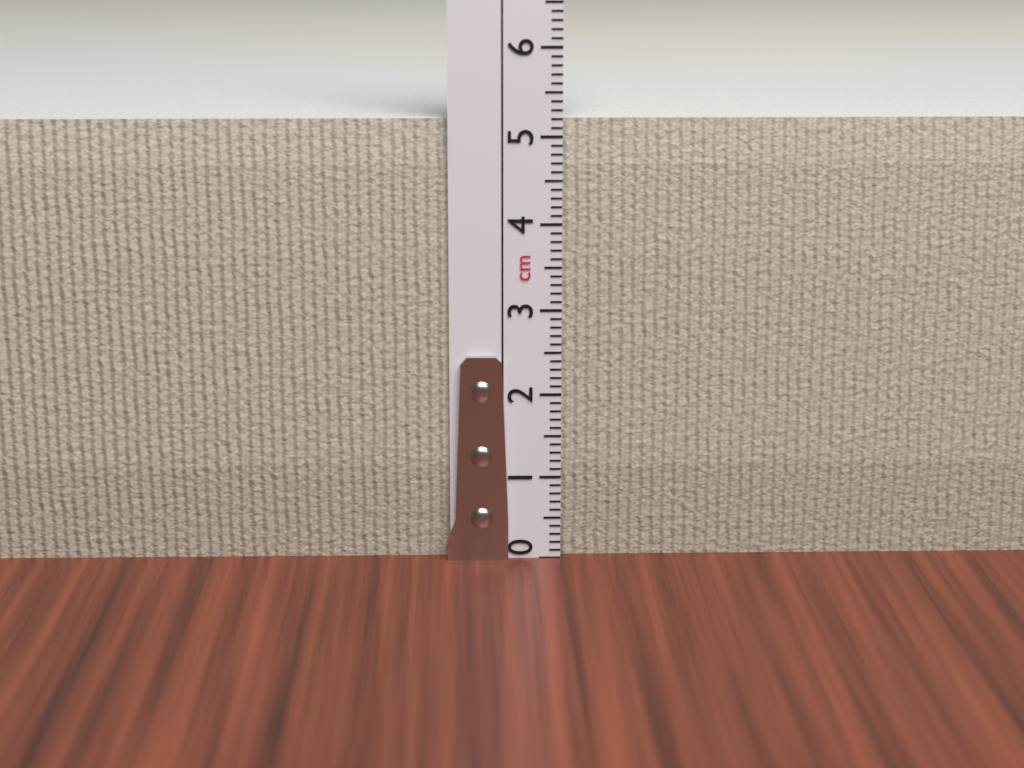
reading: 5.2 cm
